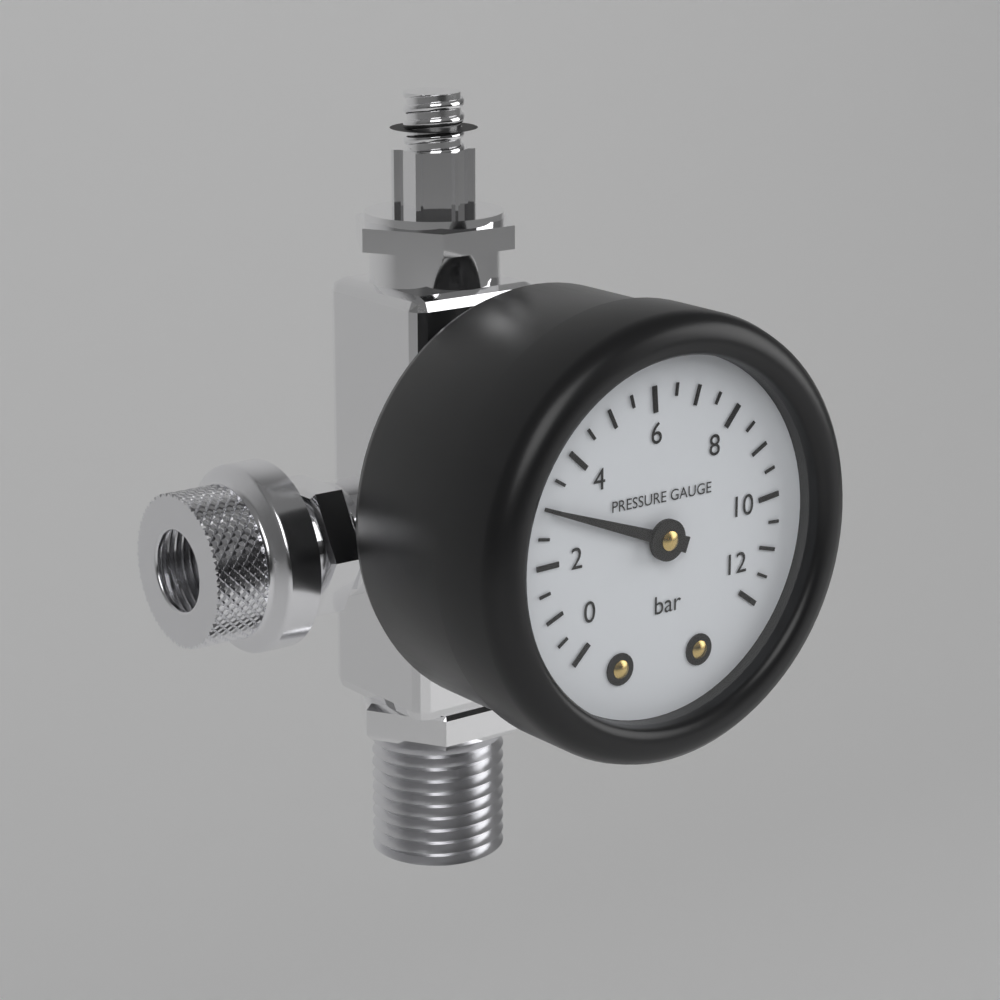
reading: 3.0 bar
